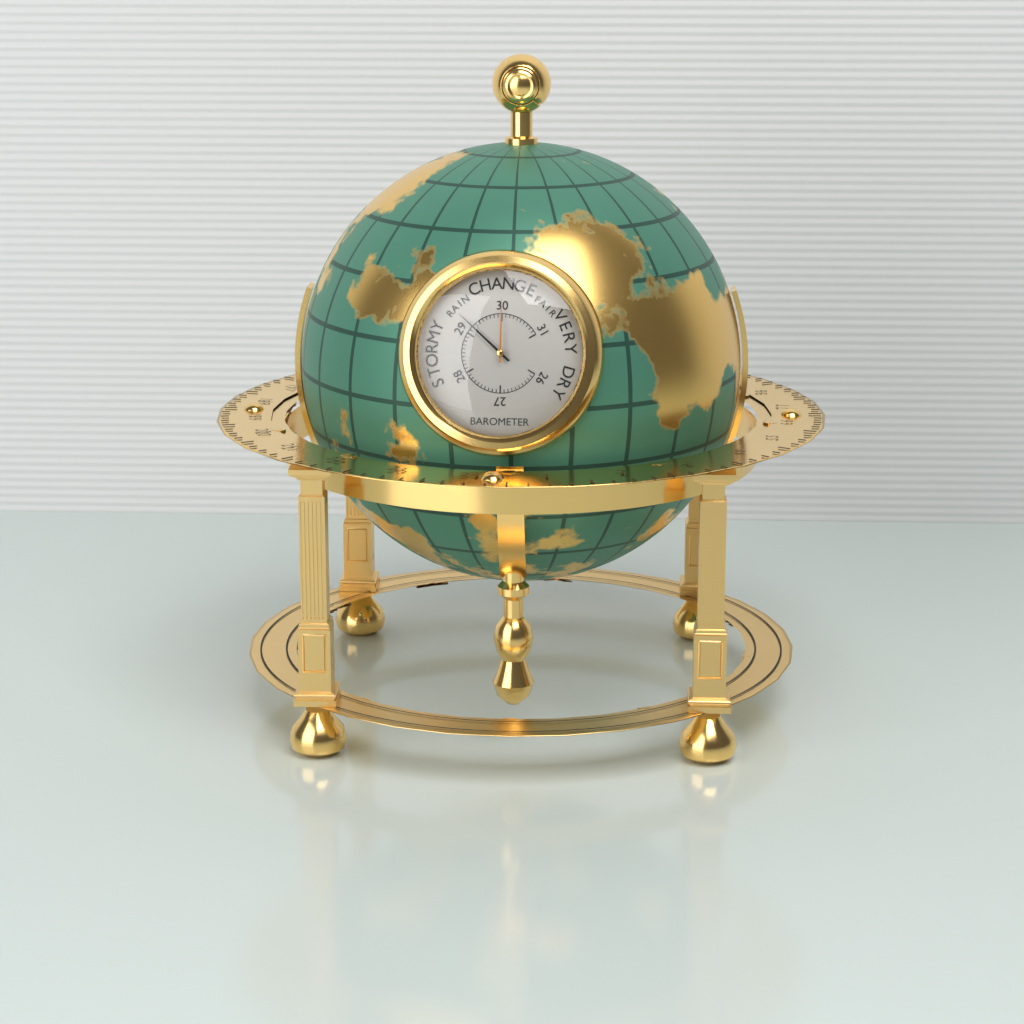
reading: 29.2 inHg
